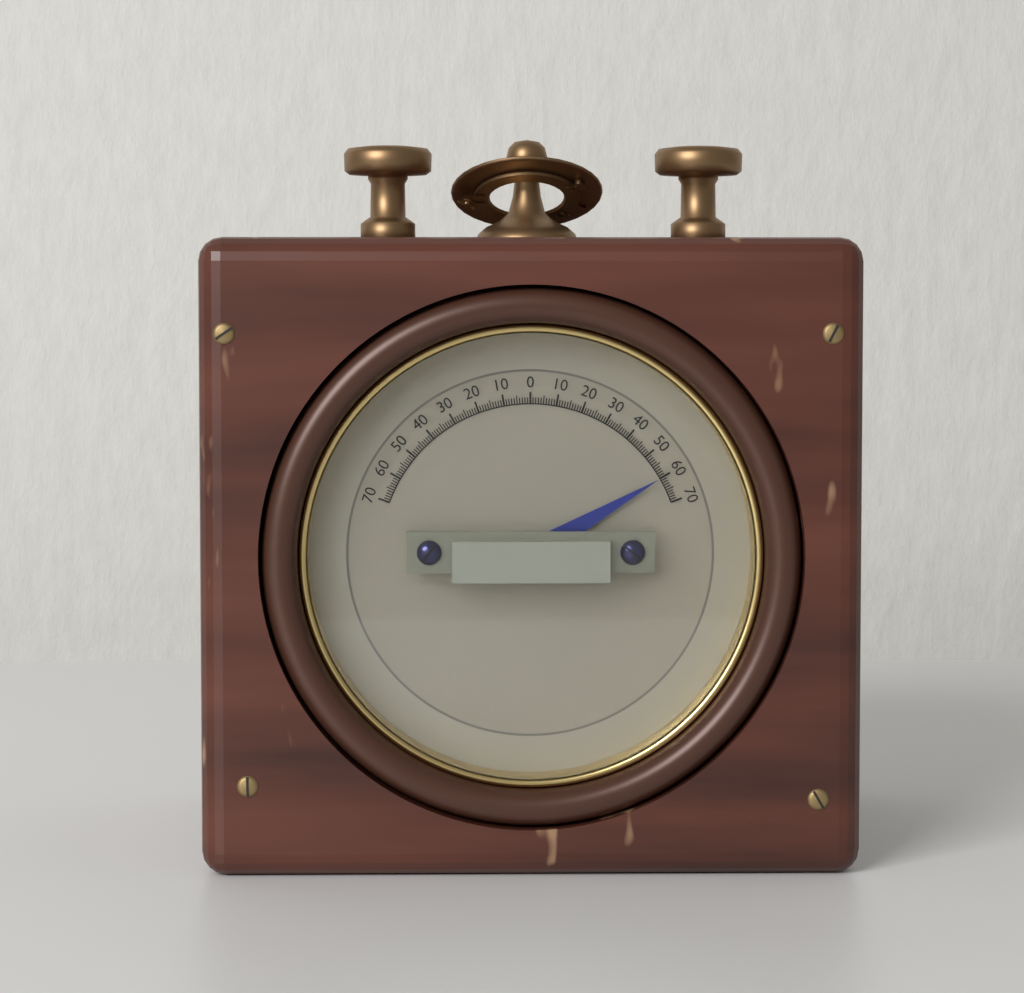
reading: 60 (no unit)
